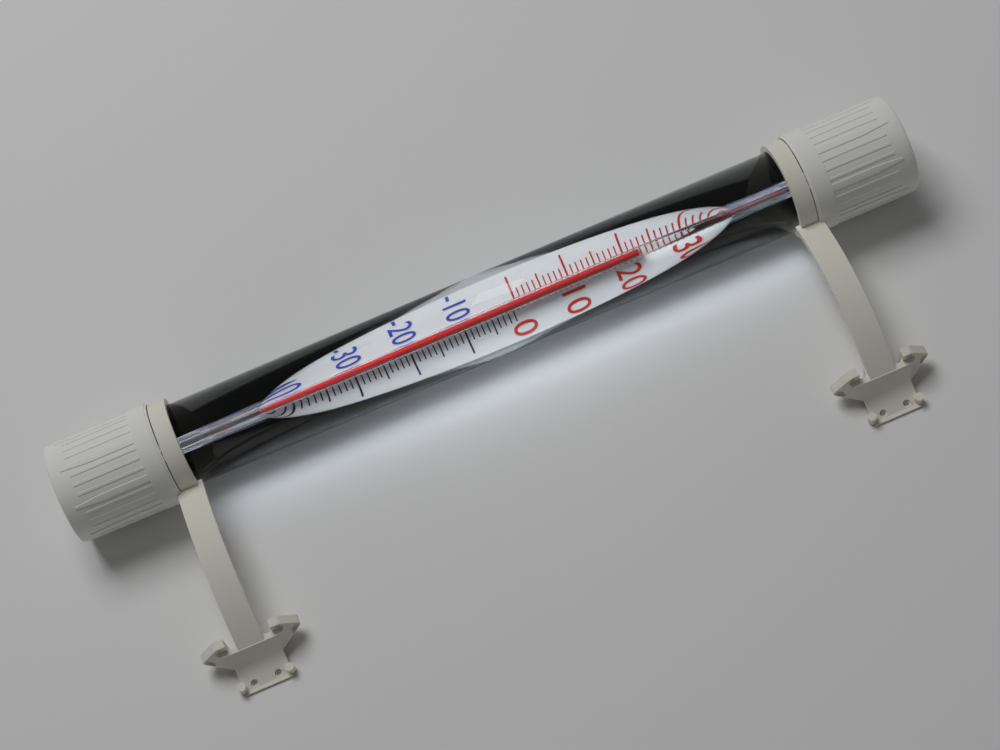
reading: 23 °C
